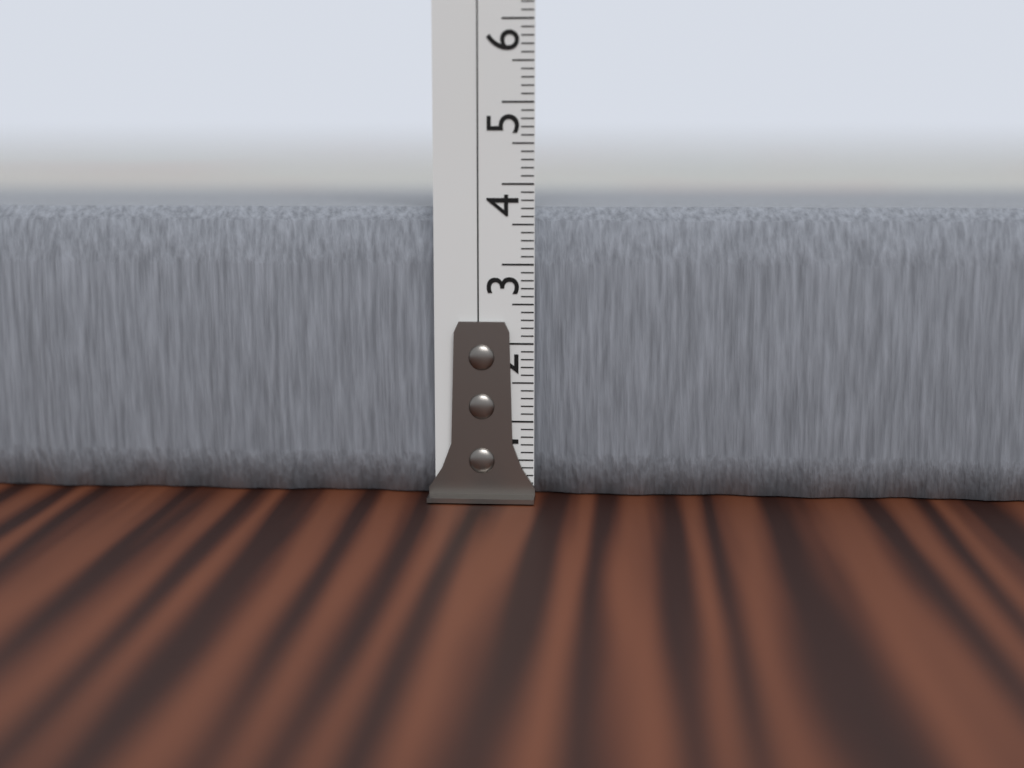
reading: 3.7 cm
